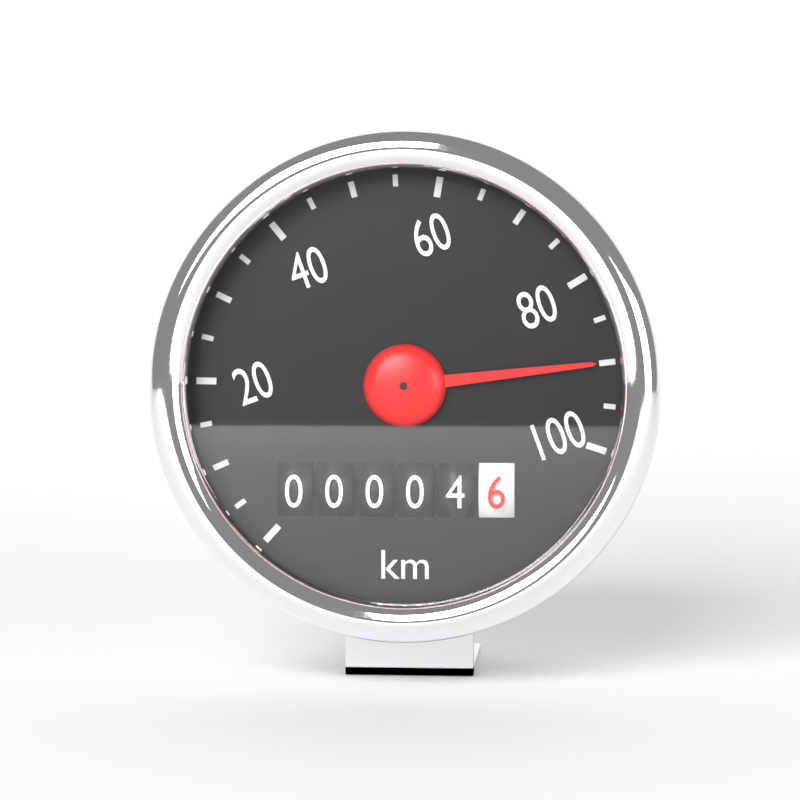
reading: 90 km/h
